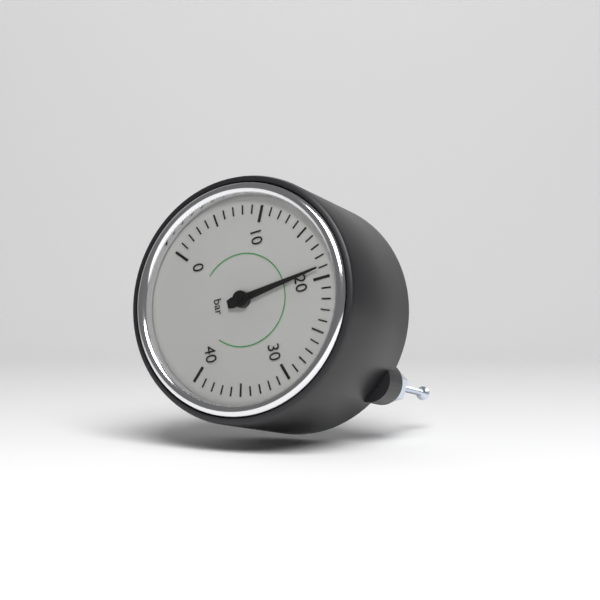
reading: 19 bar
